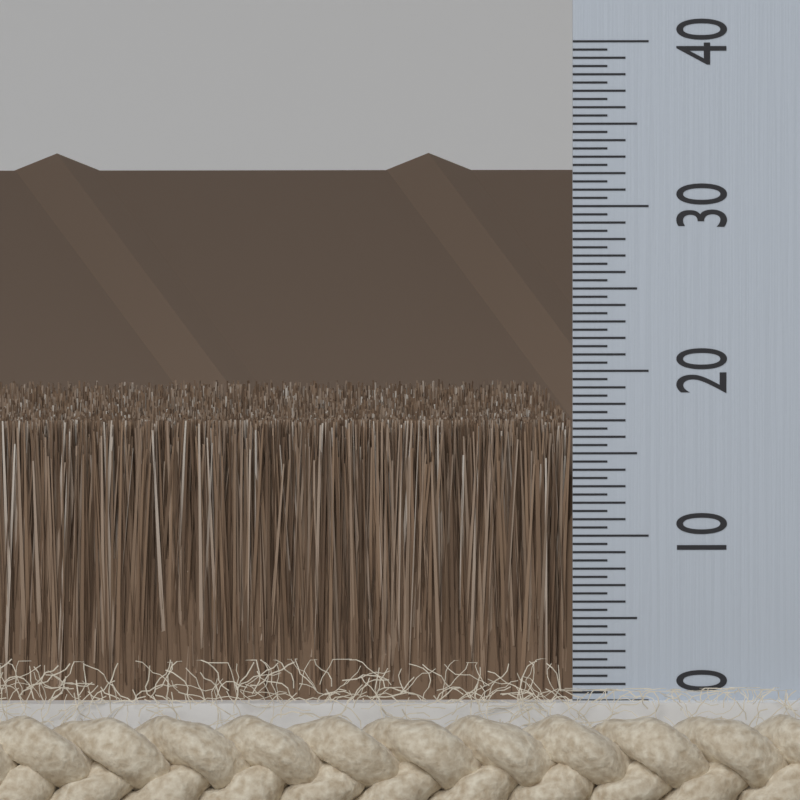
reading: 17.0 (no unit)
